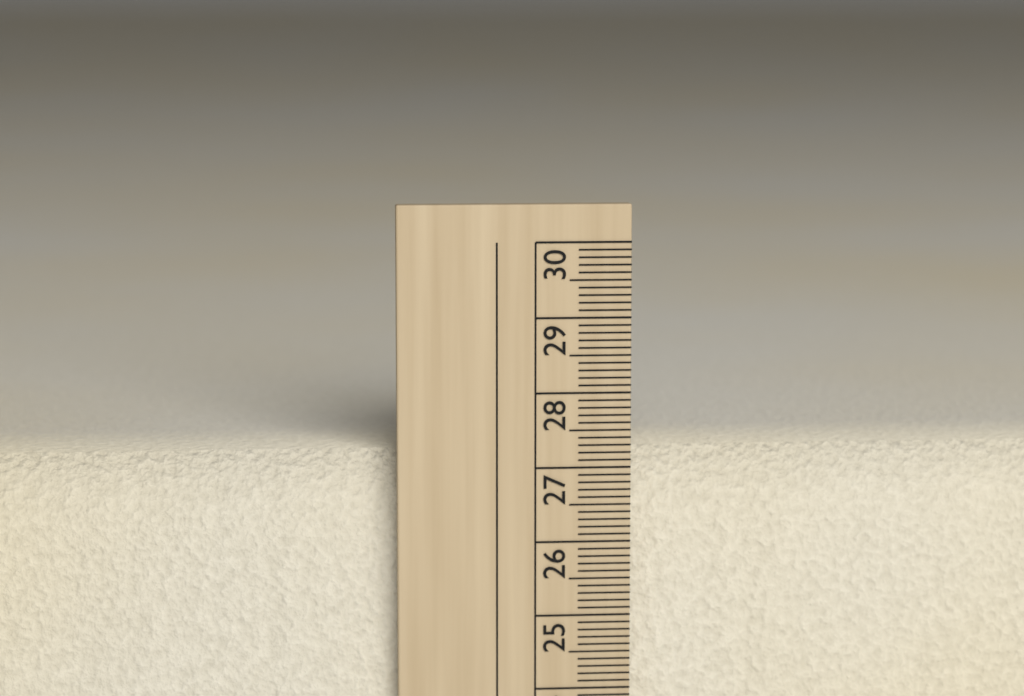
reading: 27.2 cm
